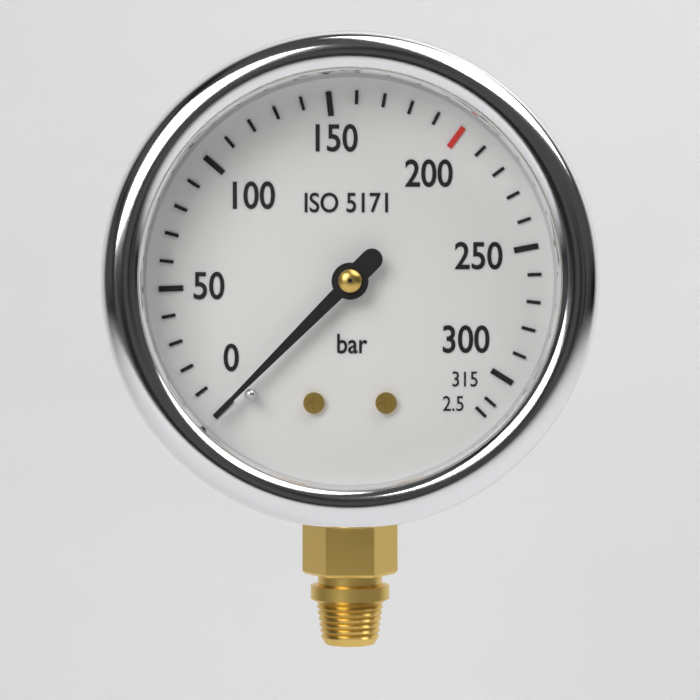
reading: 0 bar
